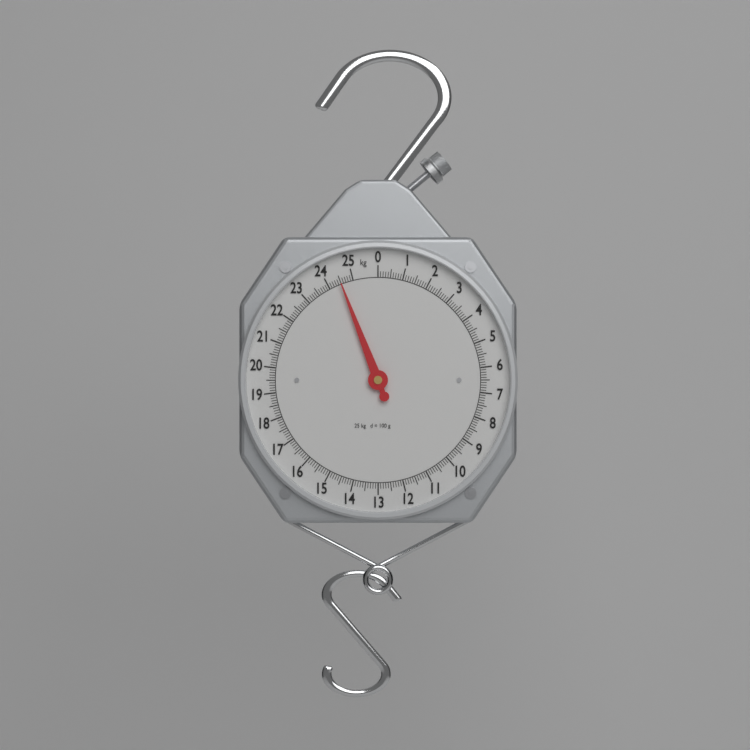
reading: 24.5 kg
